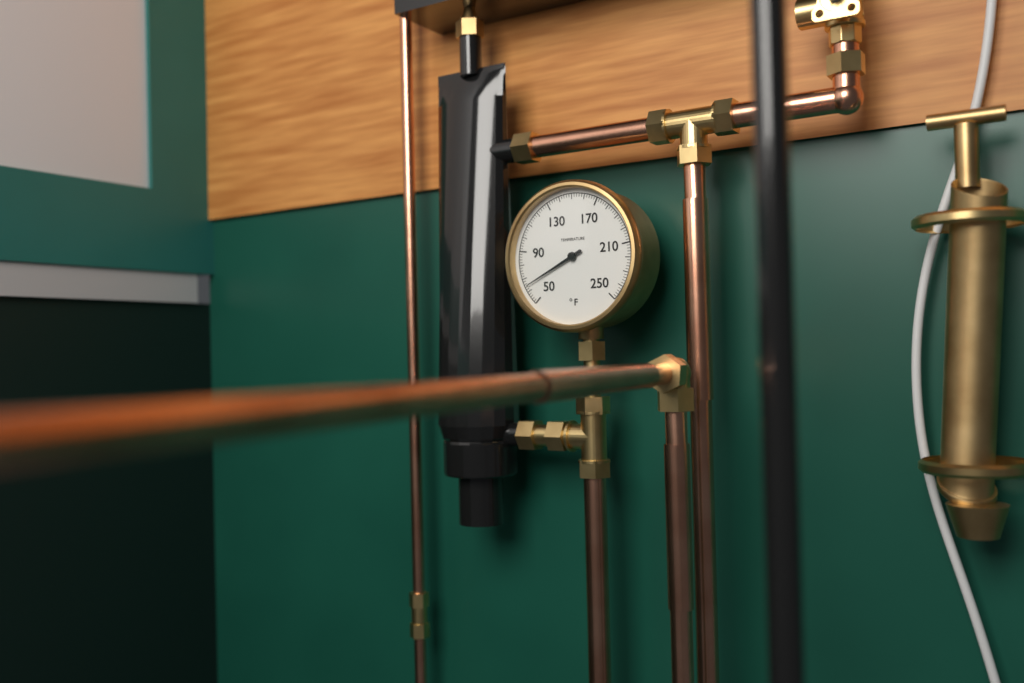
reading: 64 °F
